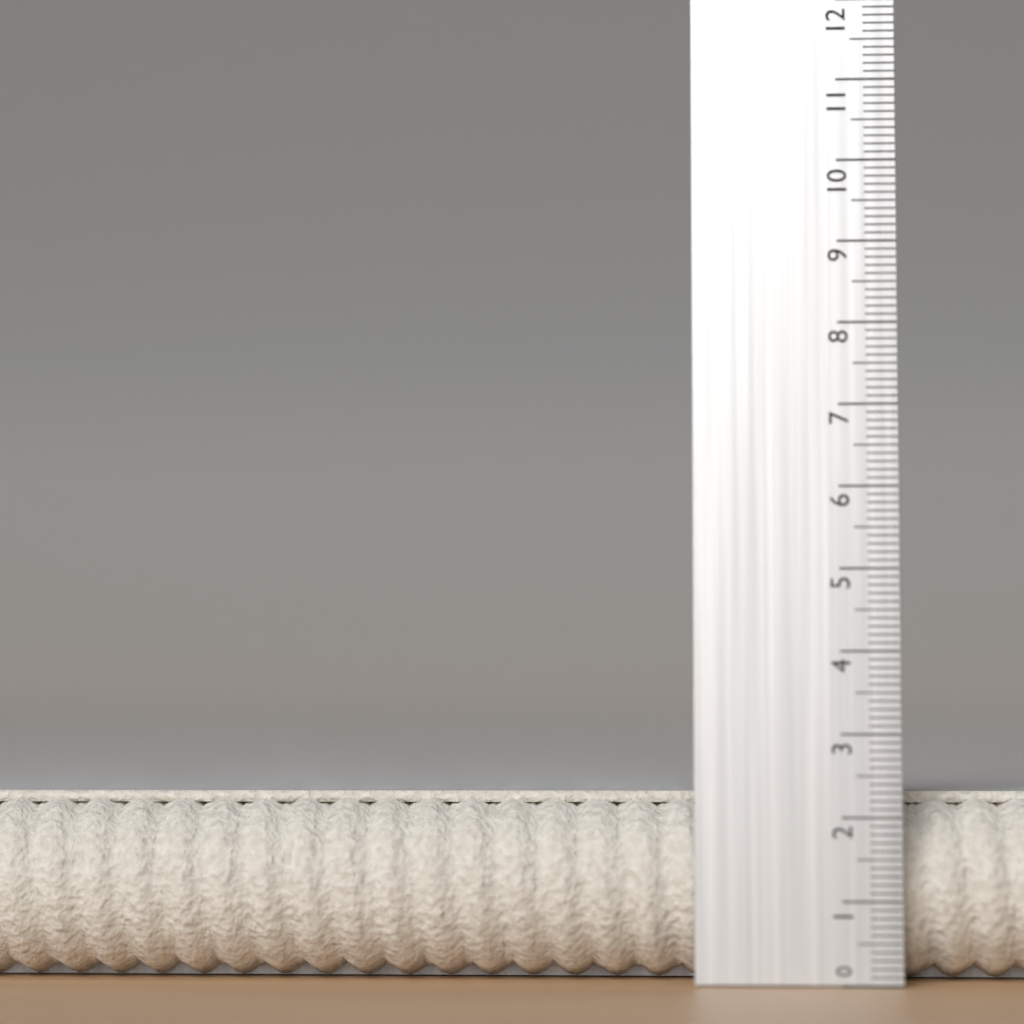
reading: 2.3 (no unit)
